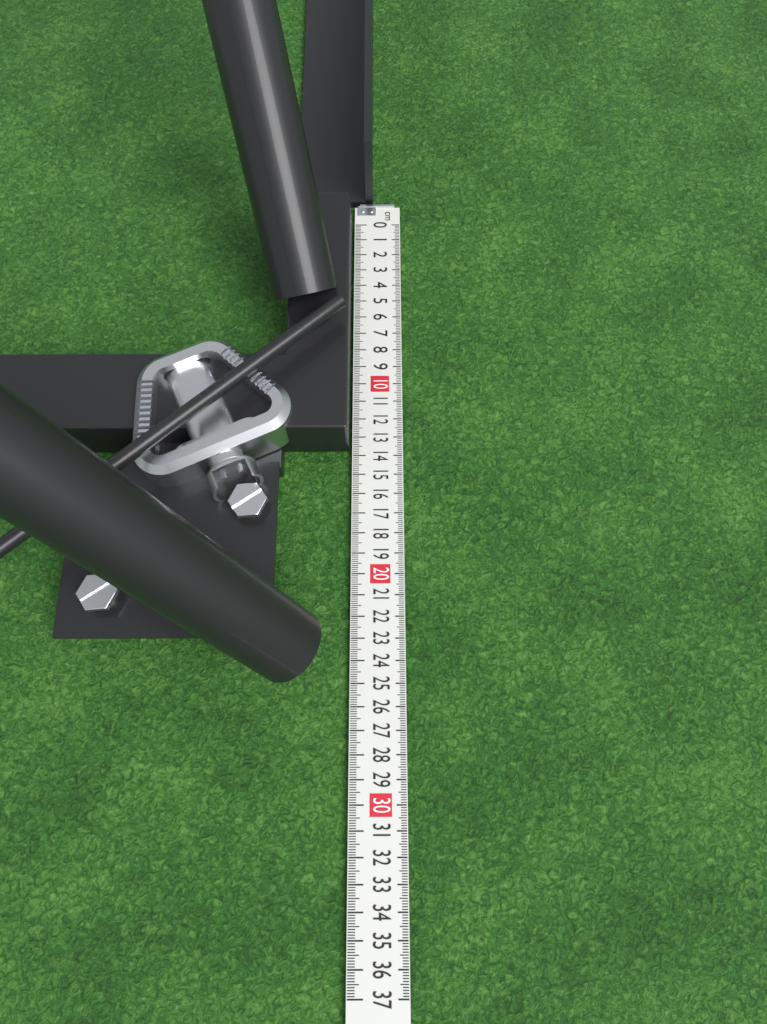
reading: 13.7 cm
